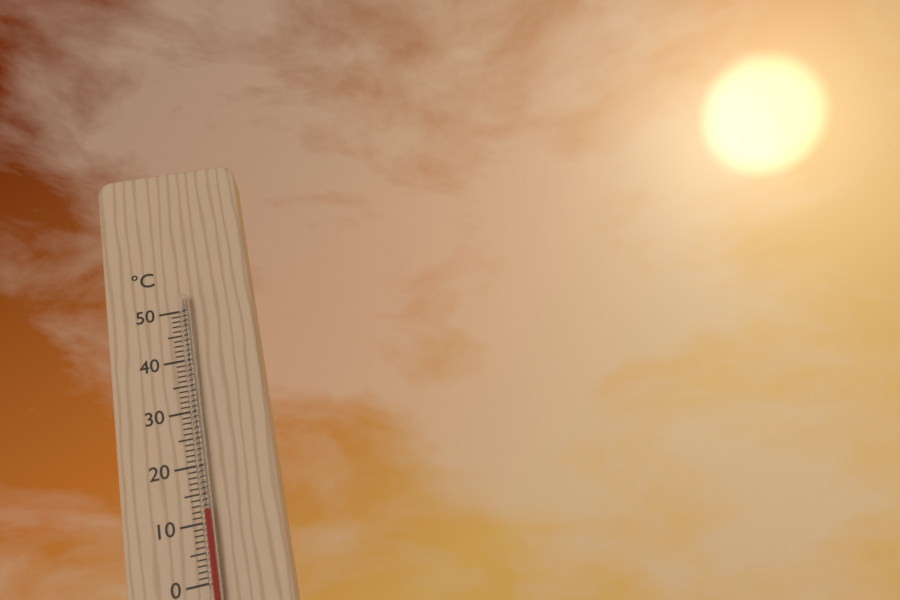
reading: 12 °C
